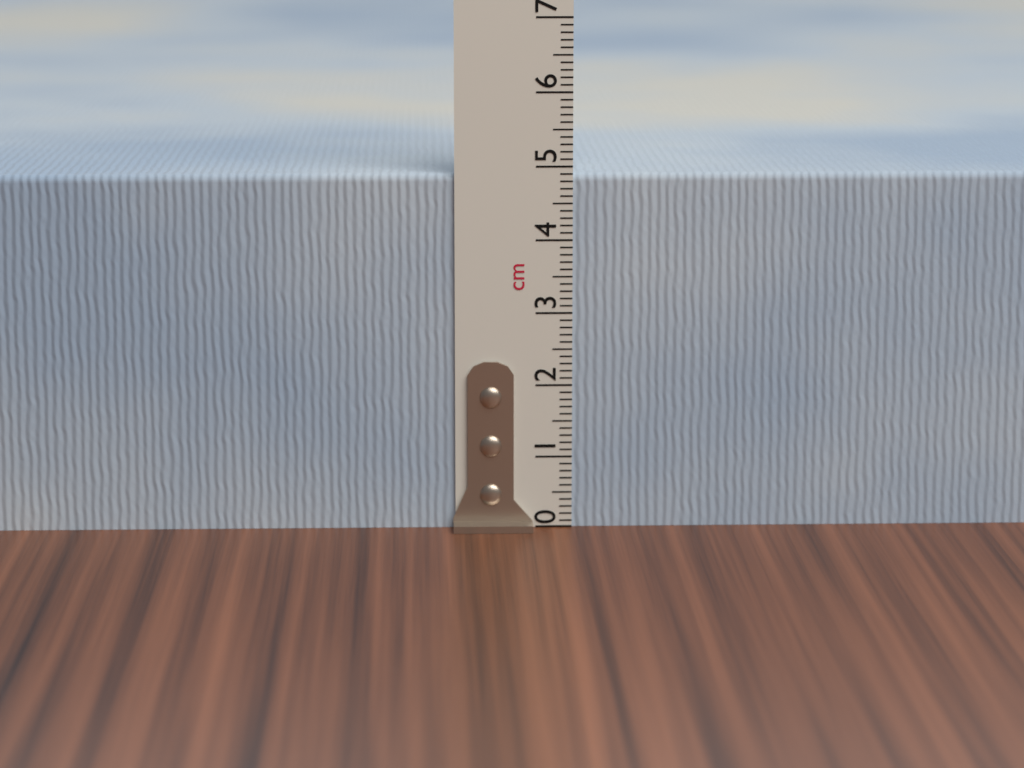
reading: 4.9 cm
